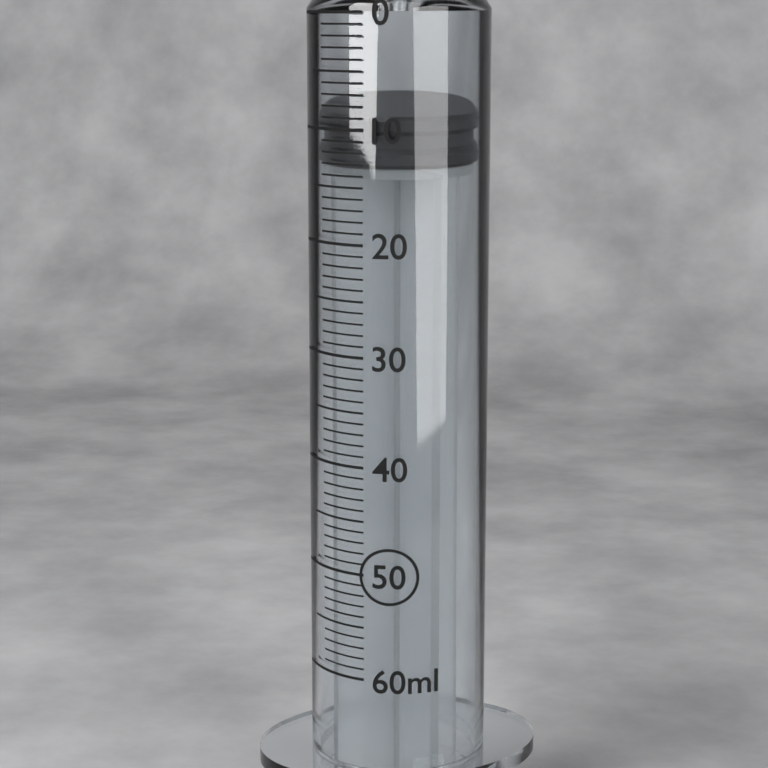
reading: 9 ml
